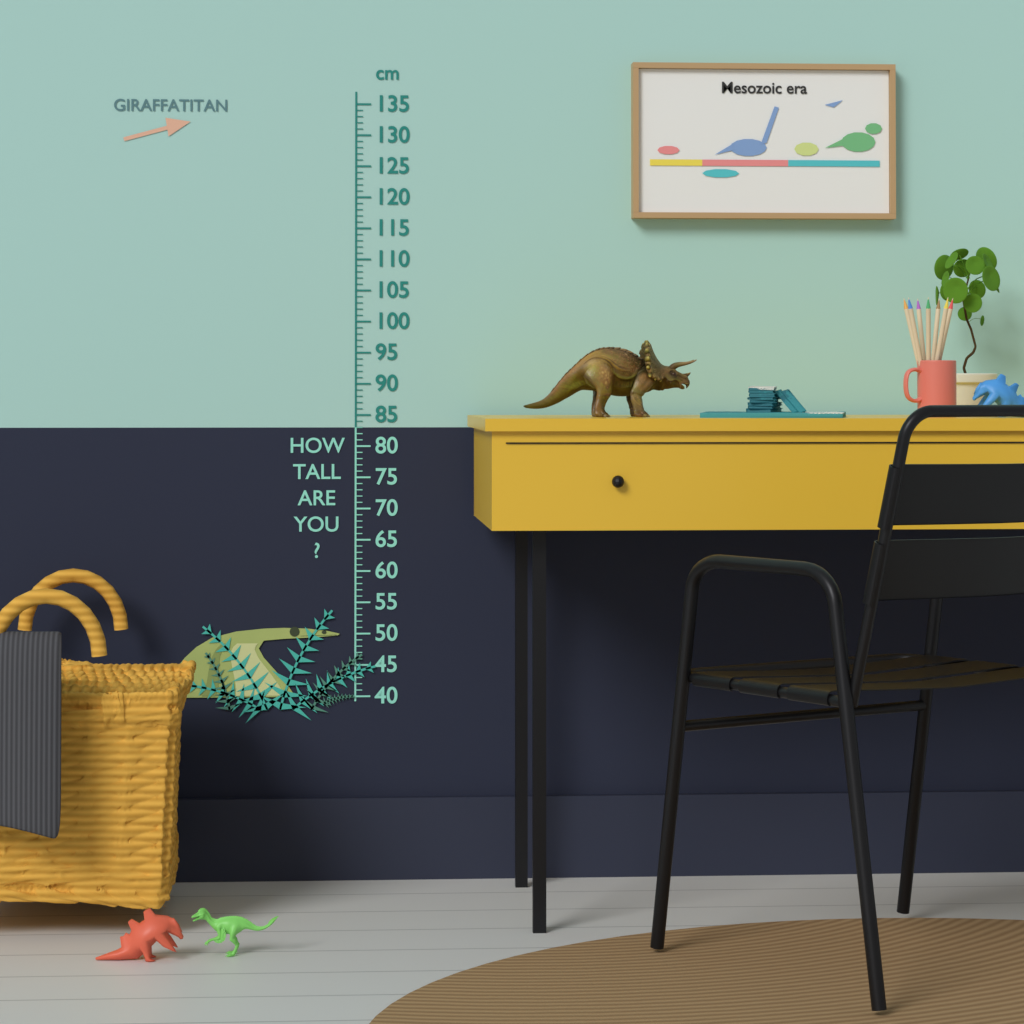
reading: 51 cm
